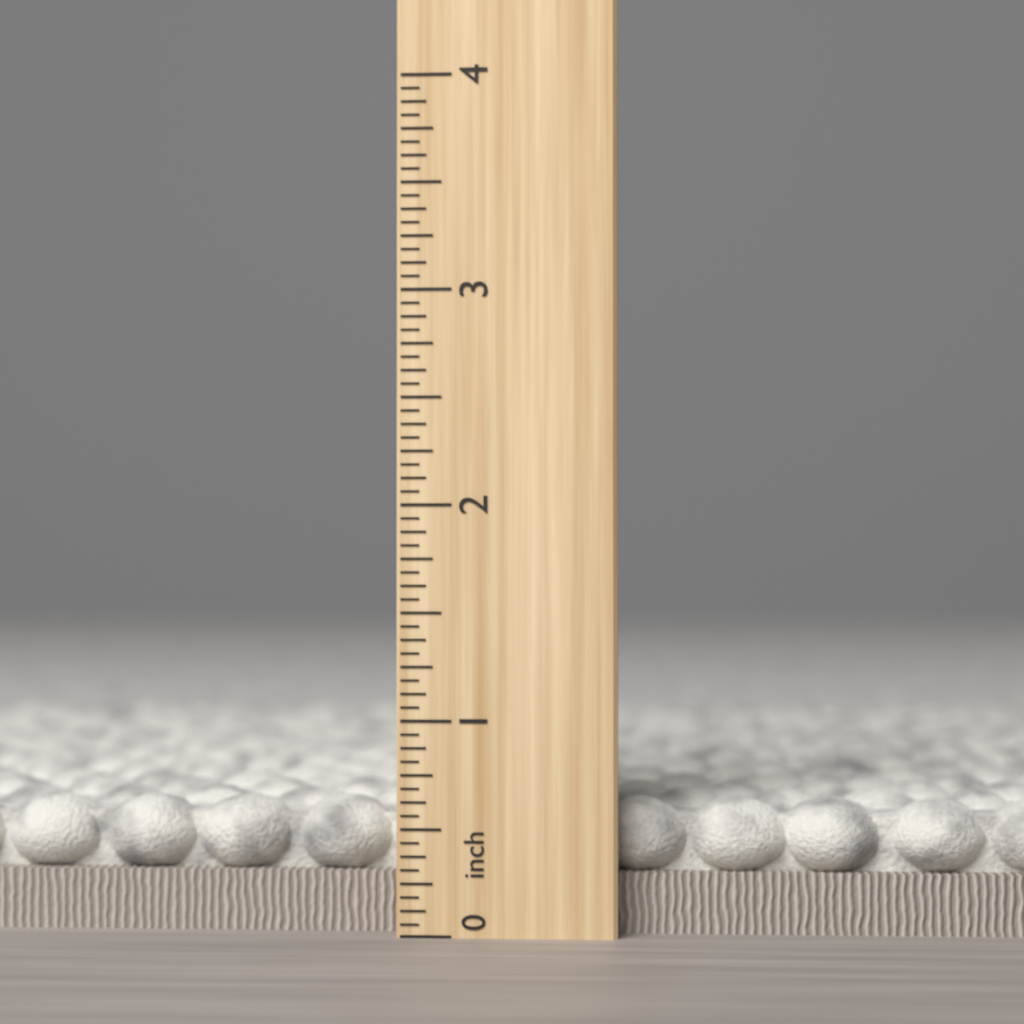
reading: 0.6250 inch
